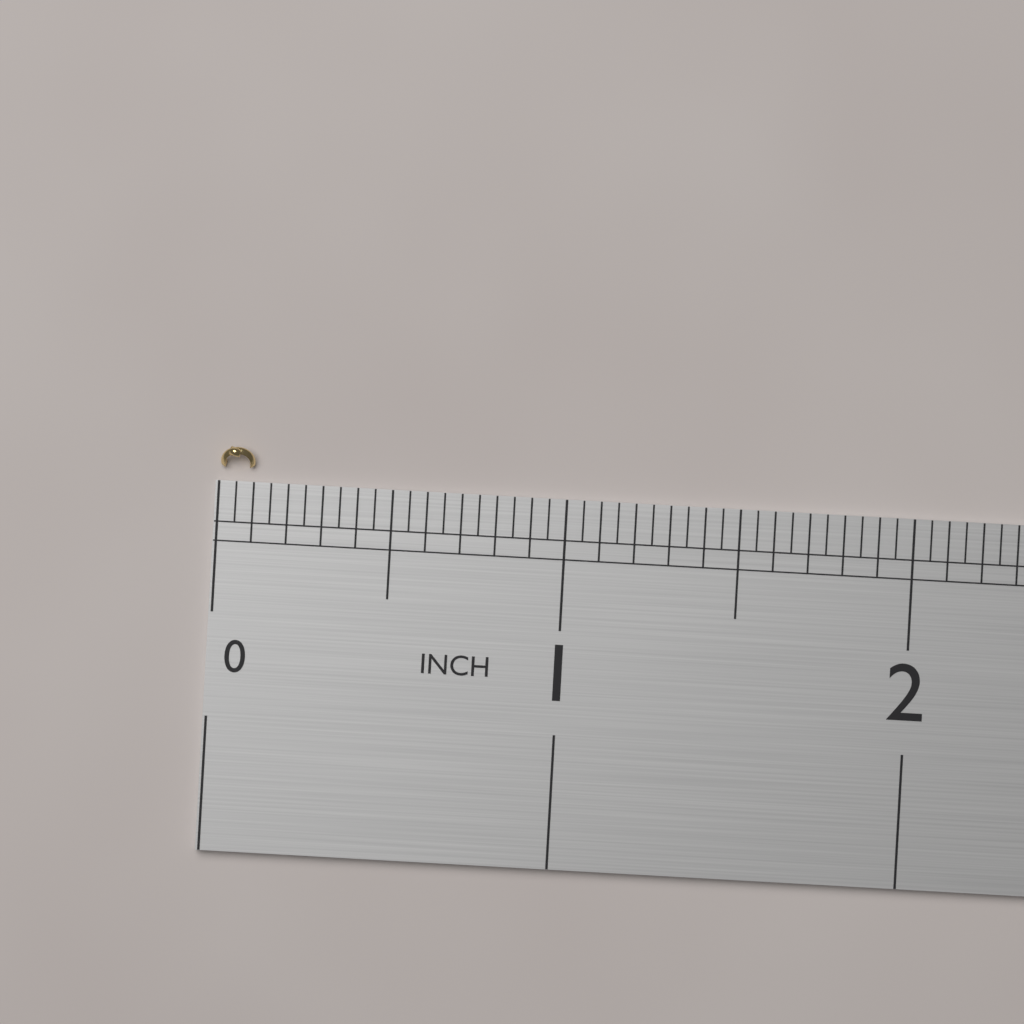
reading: 0.10 in
